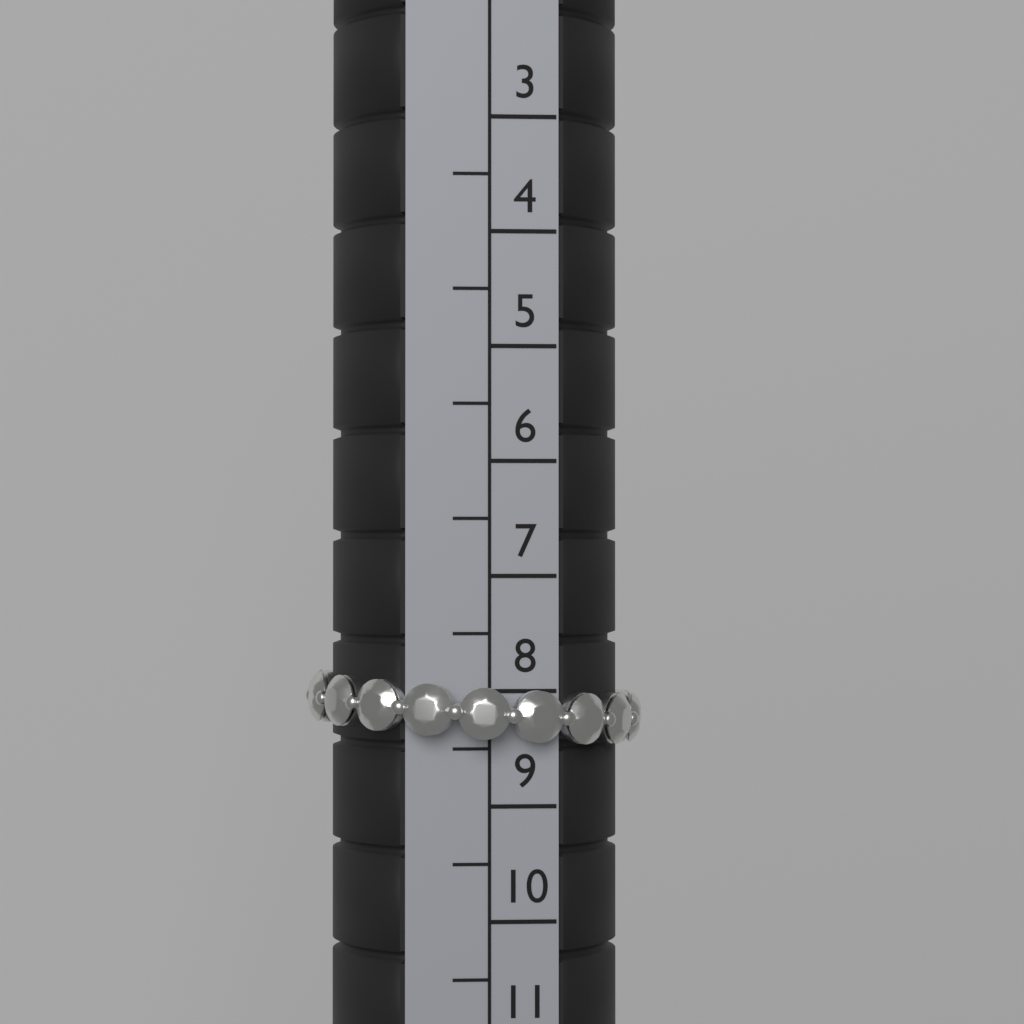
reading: 8.5 (no unit)
